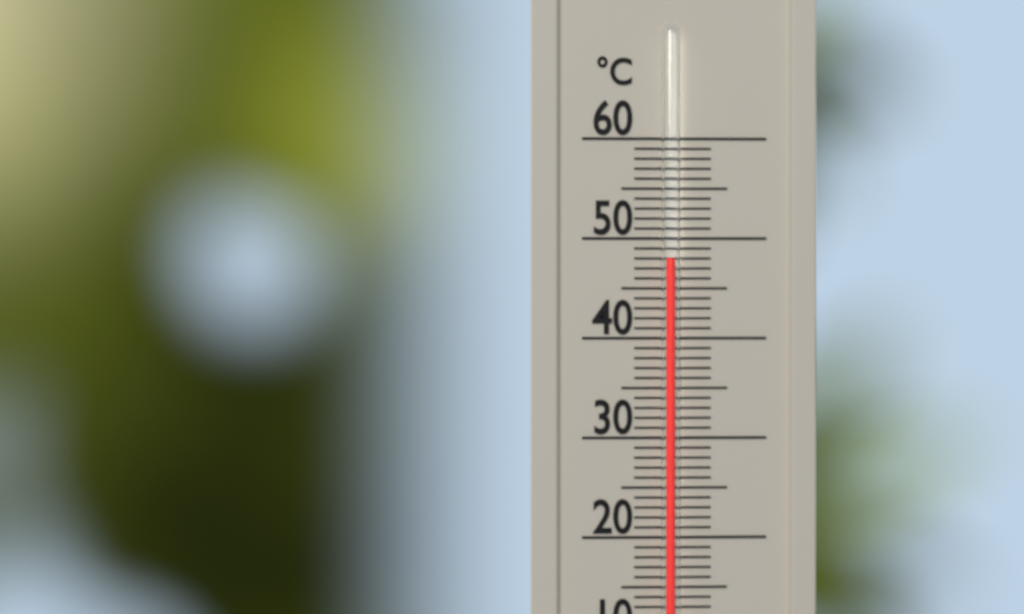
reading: 48 °C
